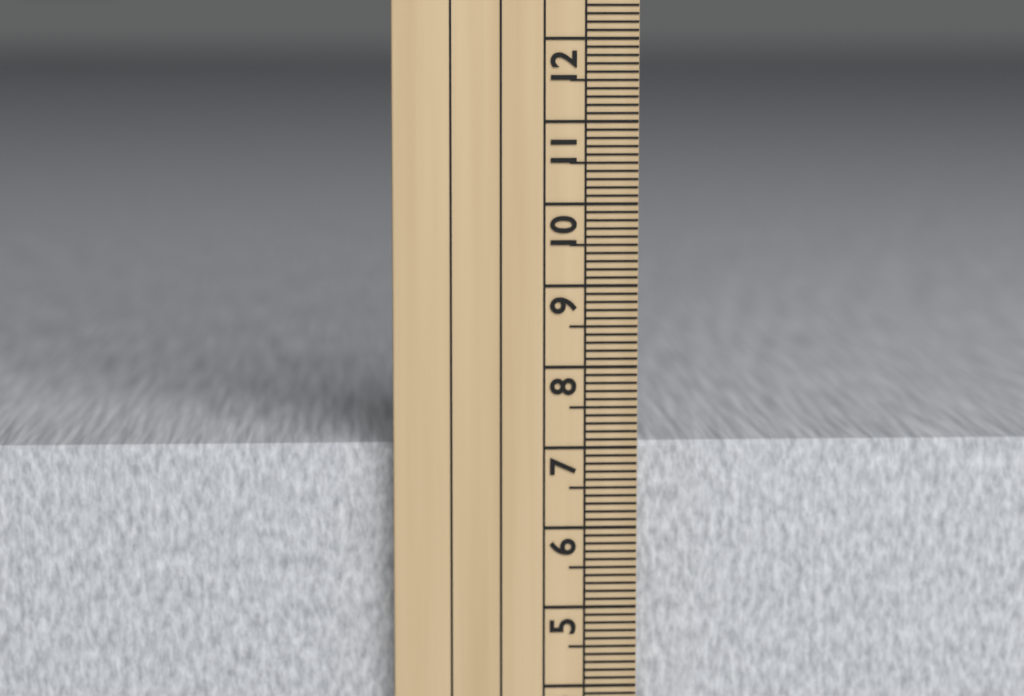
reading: 7.0 cm
